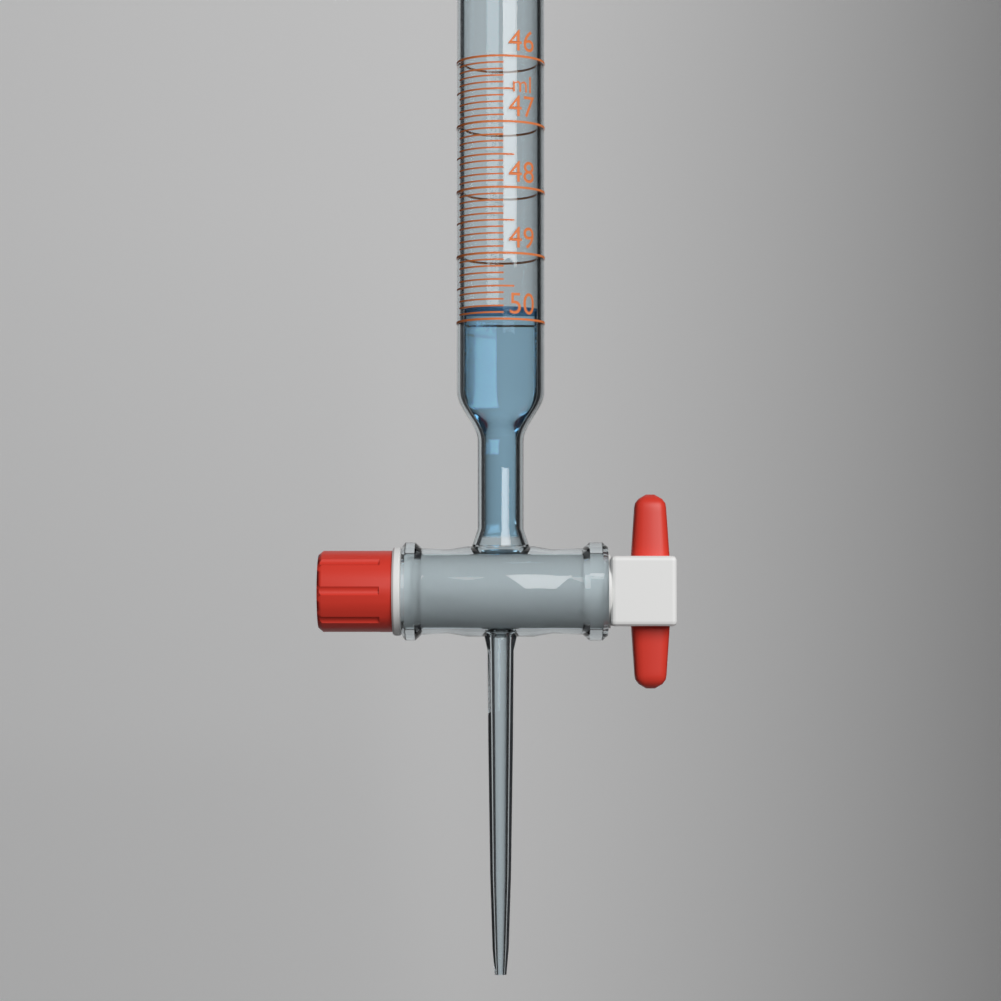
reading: 49.8 ml
